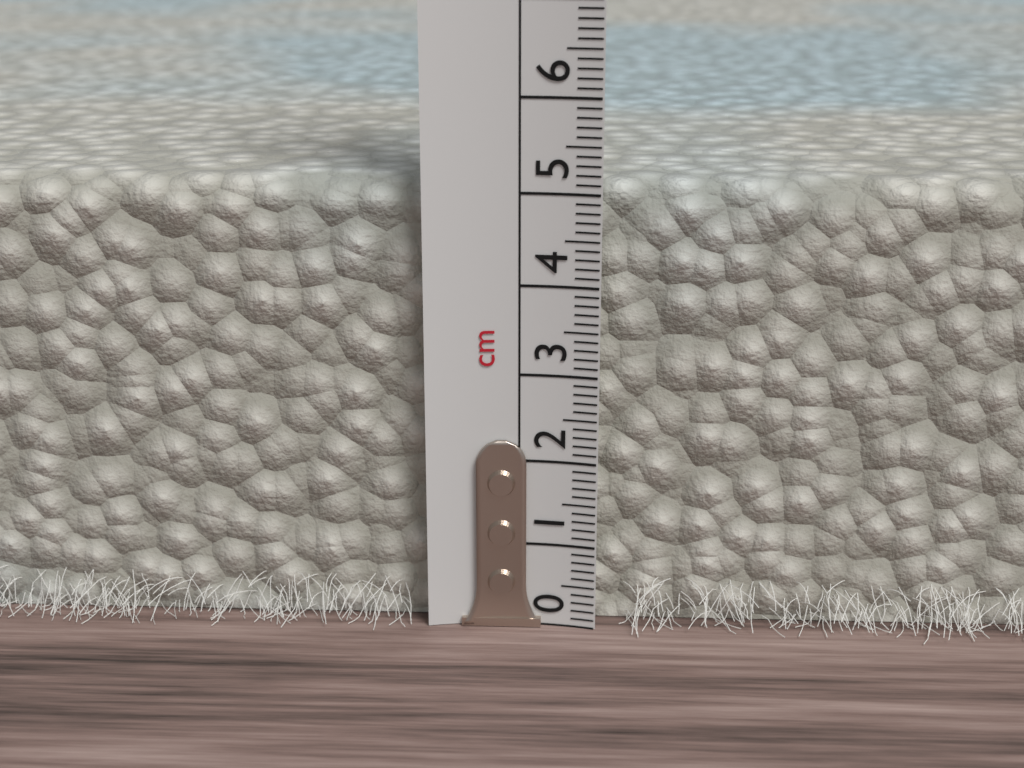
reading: 5.1 cm
